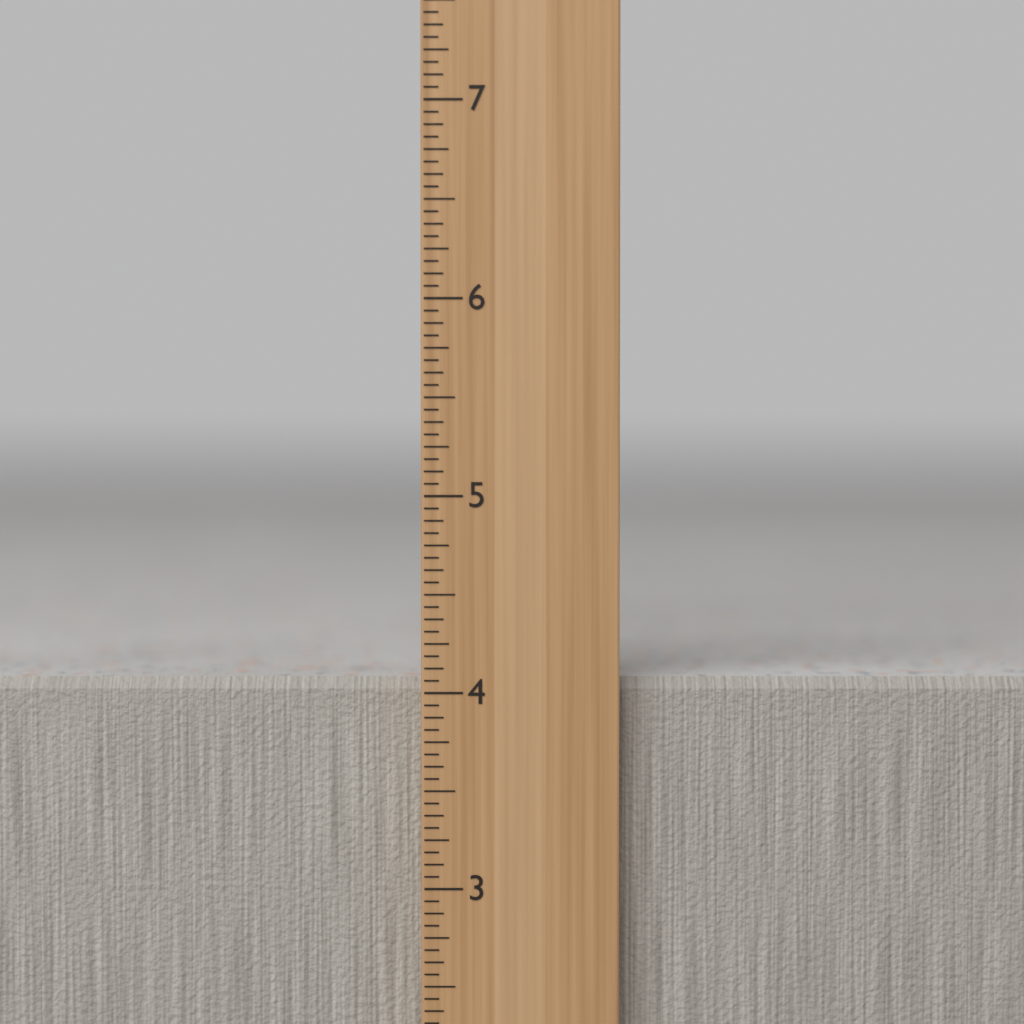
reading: 4.0625 in
